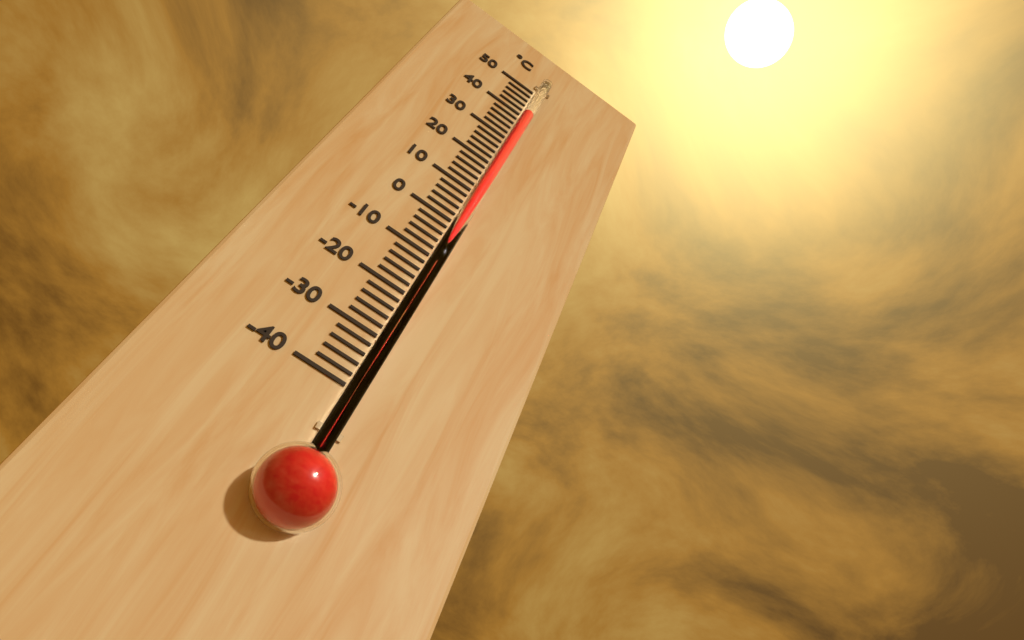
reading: 40 °C
